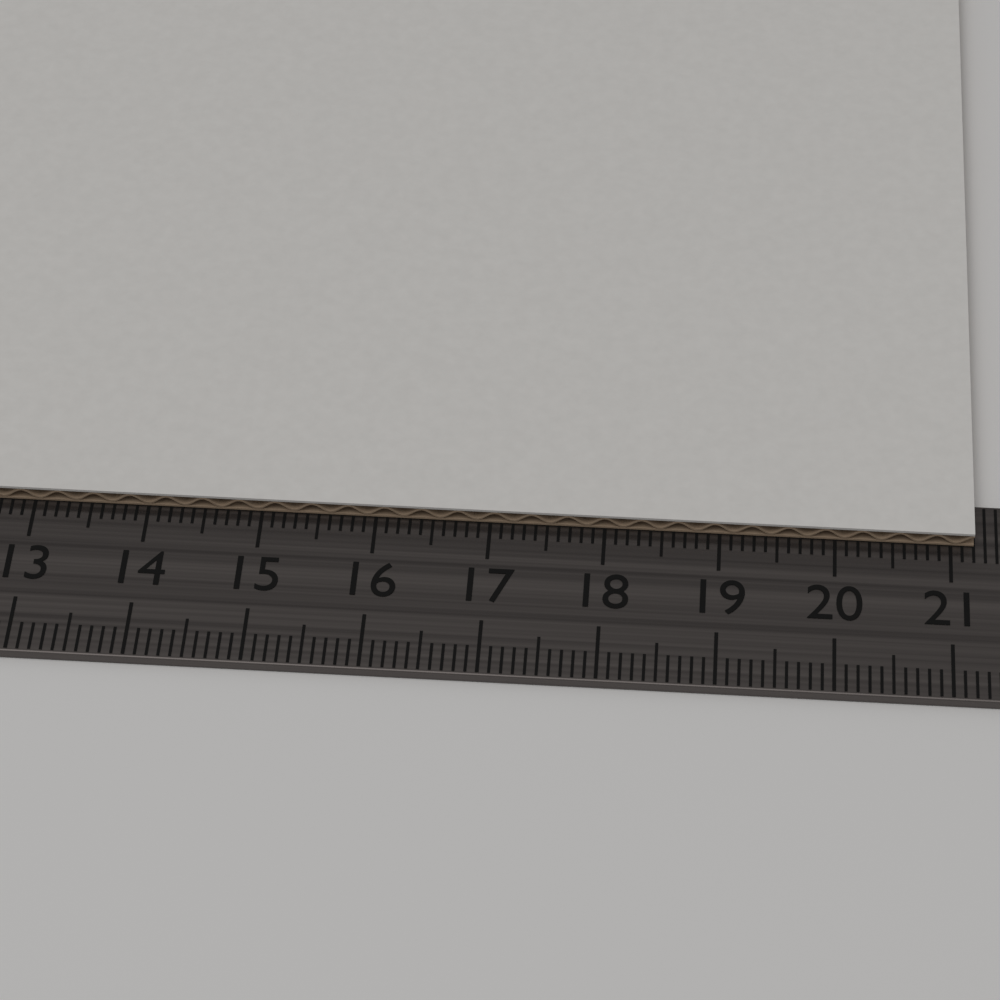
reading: 21.2 cm
